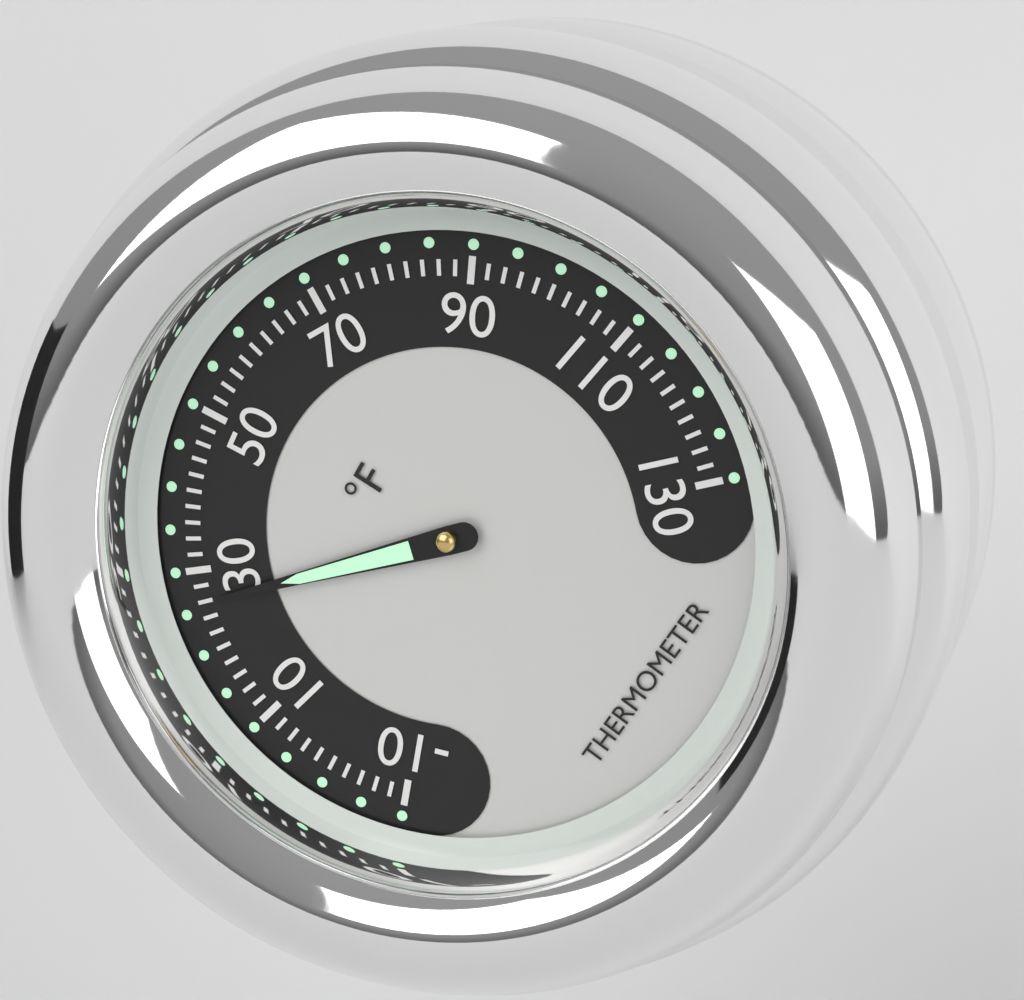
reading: 26 °F
